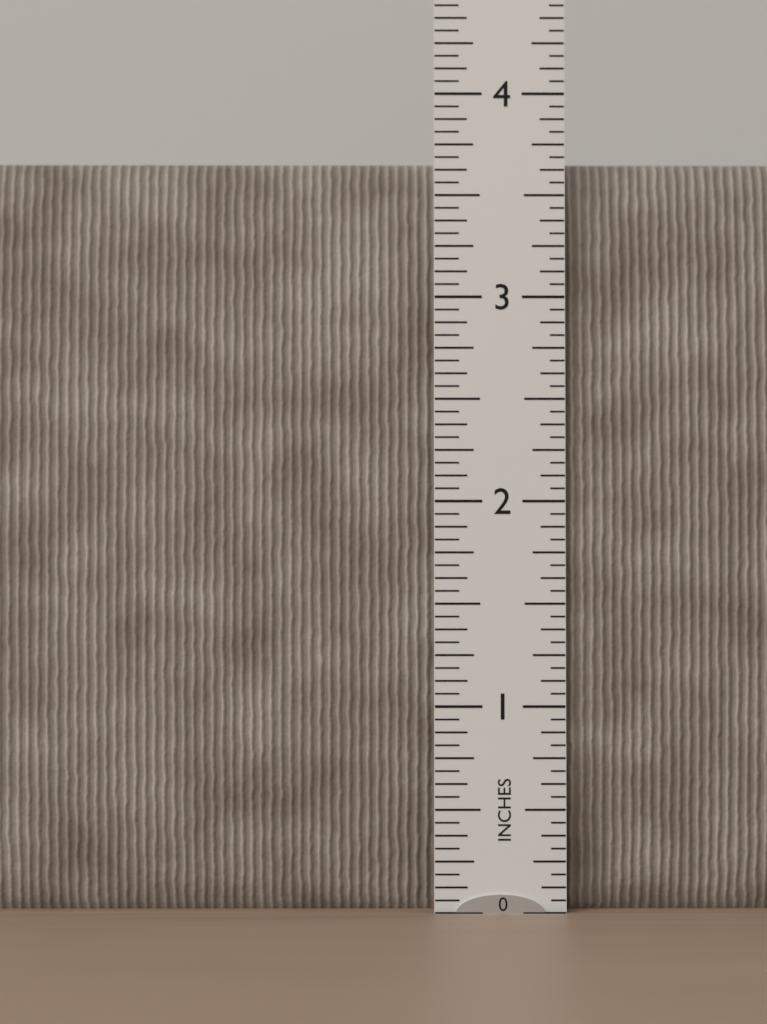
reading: 3.6875 in
